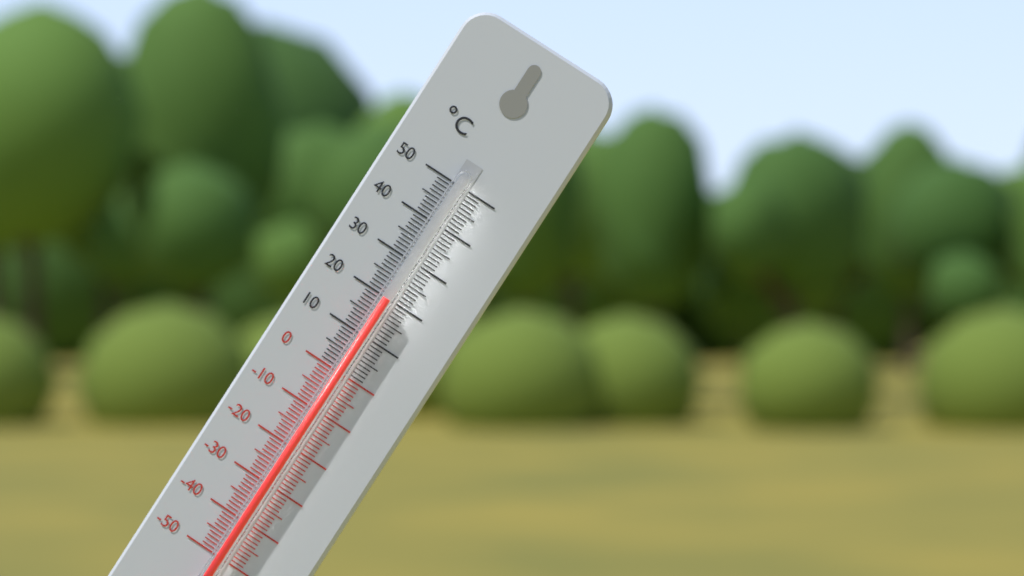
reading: 20 °C
